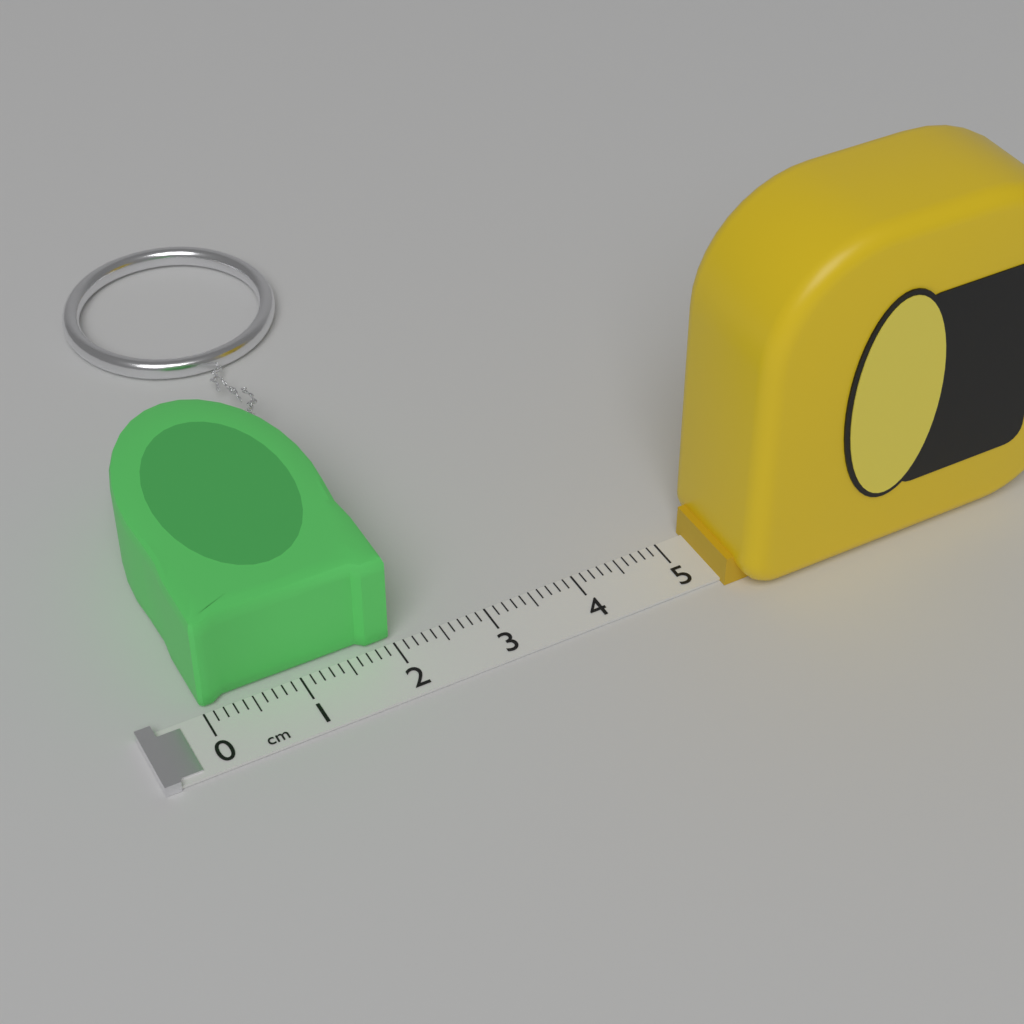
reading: 2.0 cm
